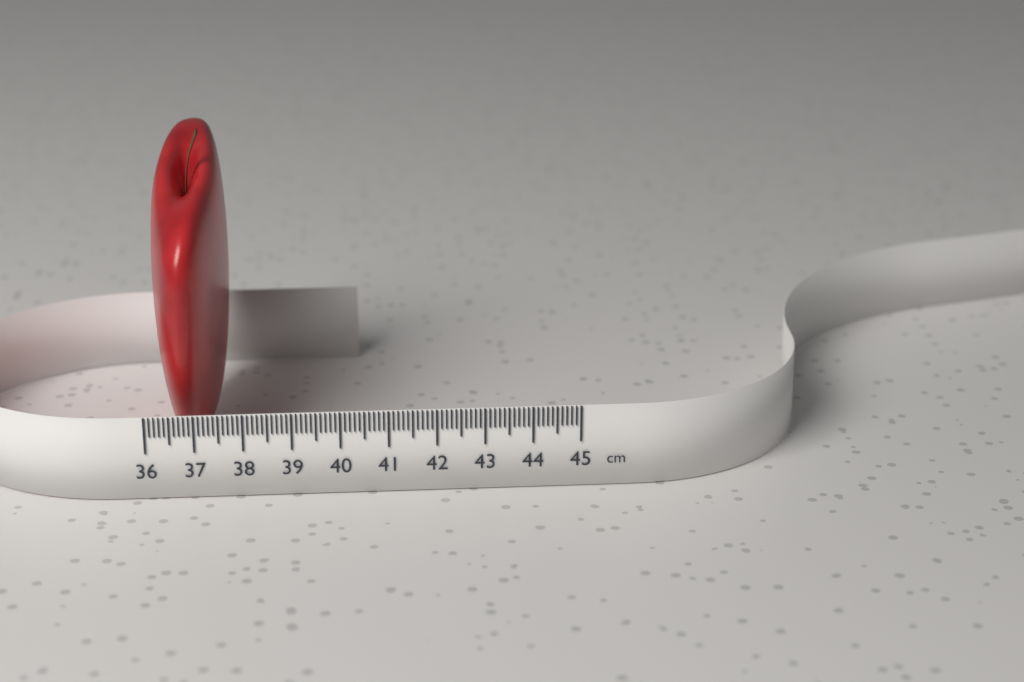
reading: 37.6 cm
